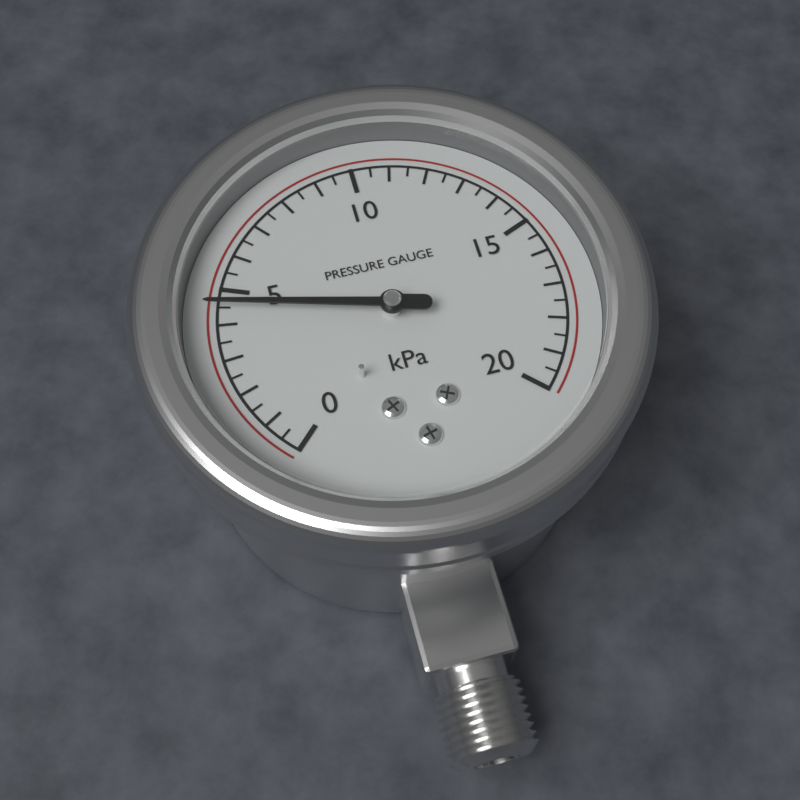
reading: 4.5 kPa
